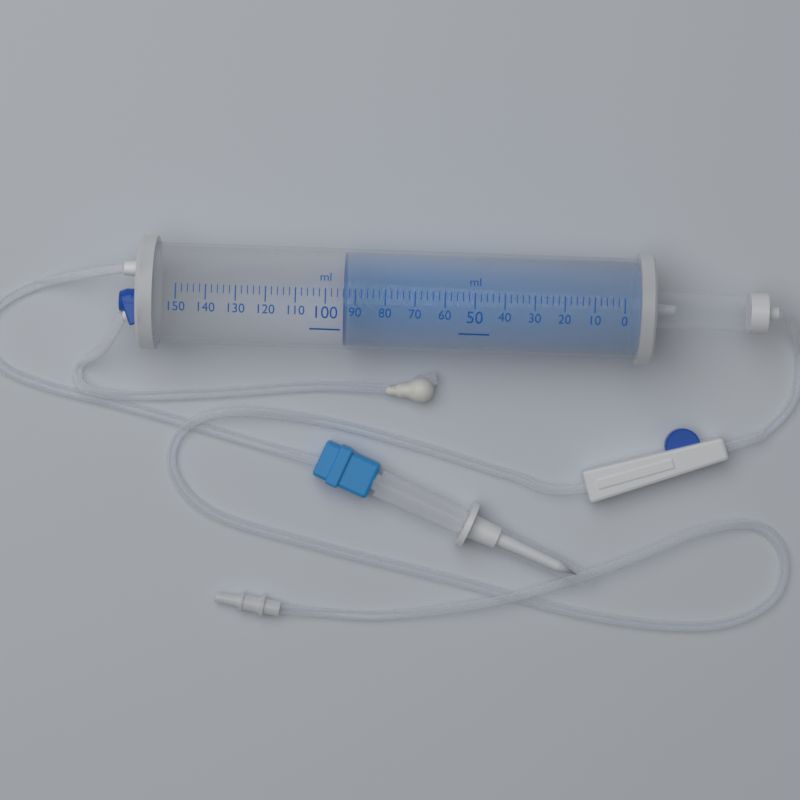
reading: 94 ml
